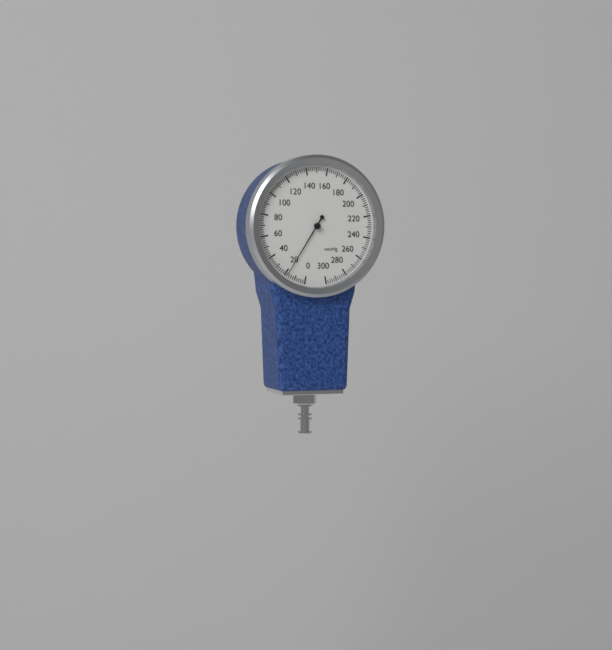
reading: 18 mmHg
